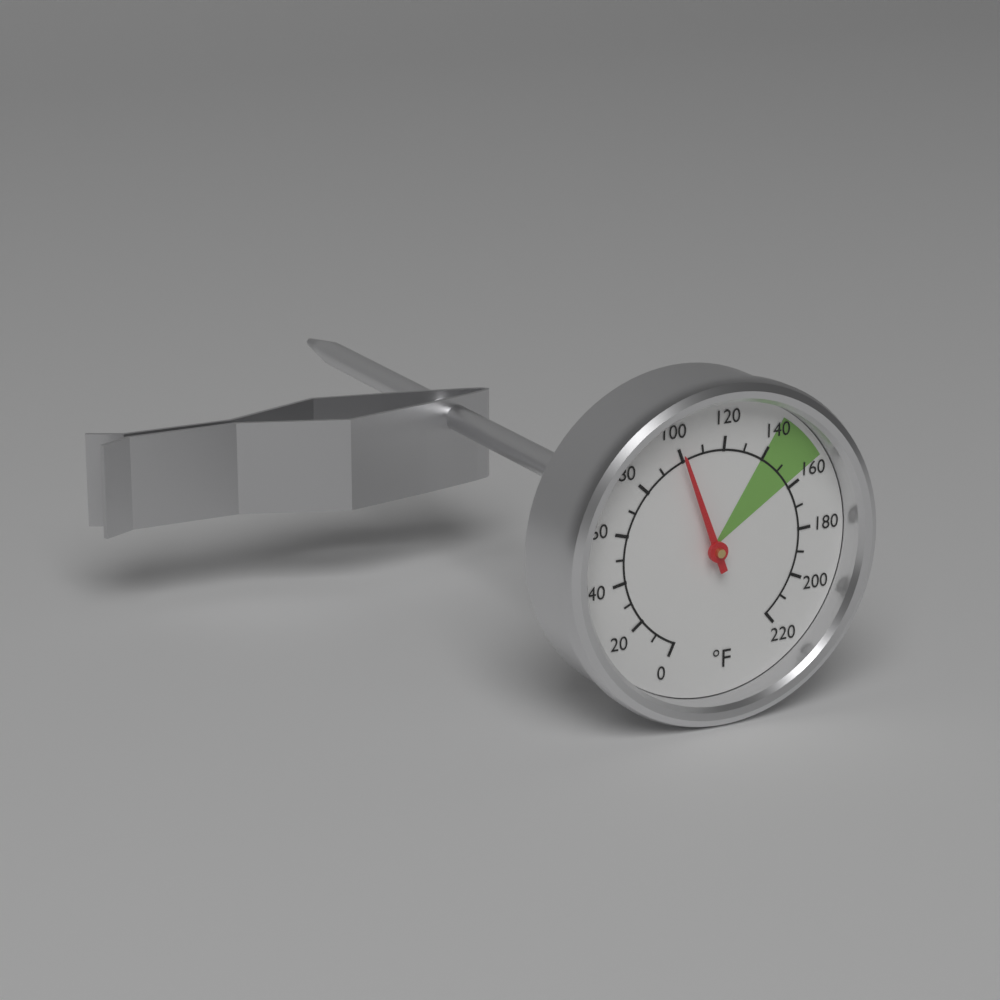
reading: 100 °F
